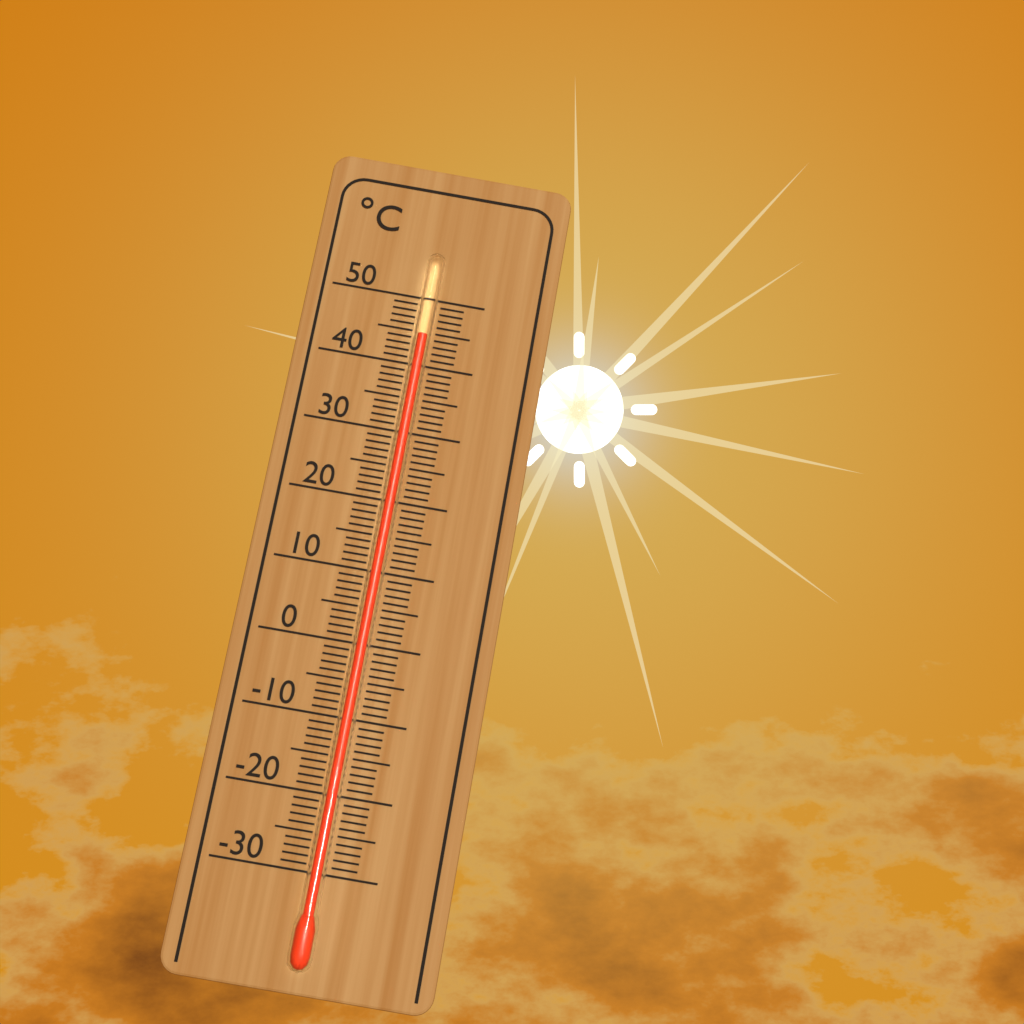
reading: 44 °C
